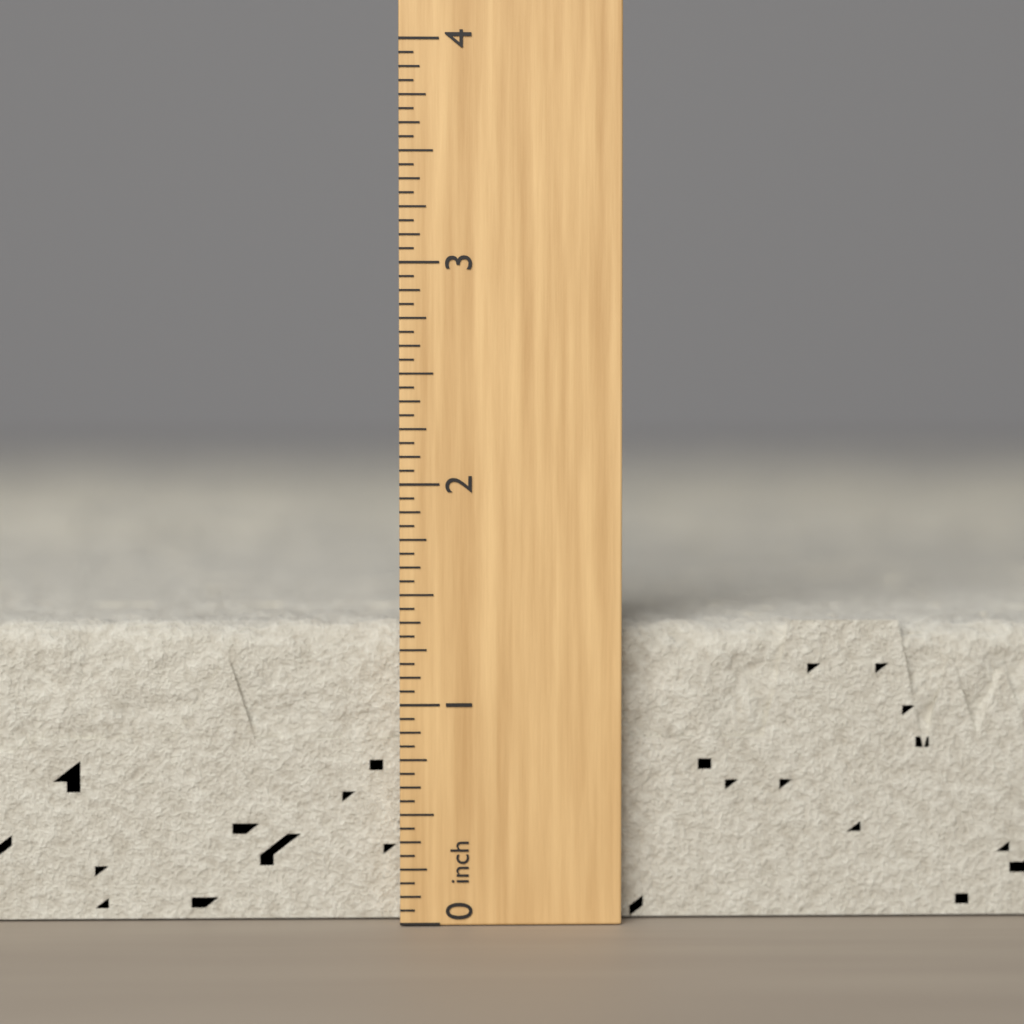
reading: 1.3750 inch
